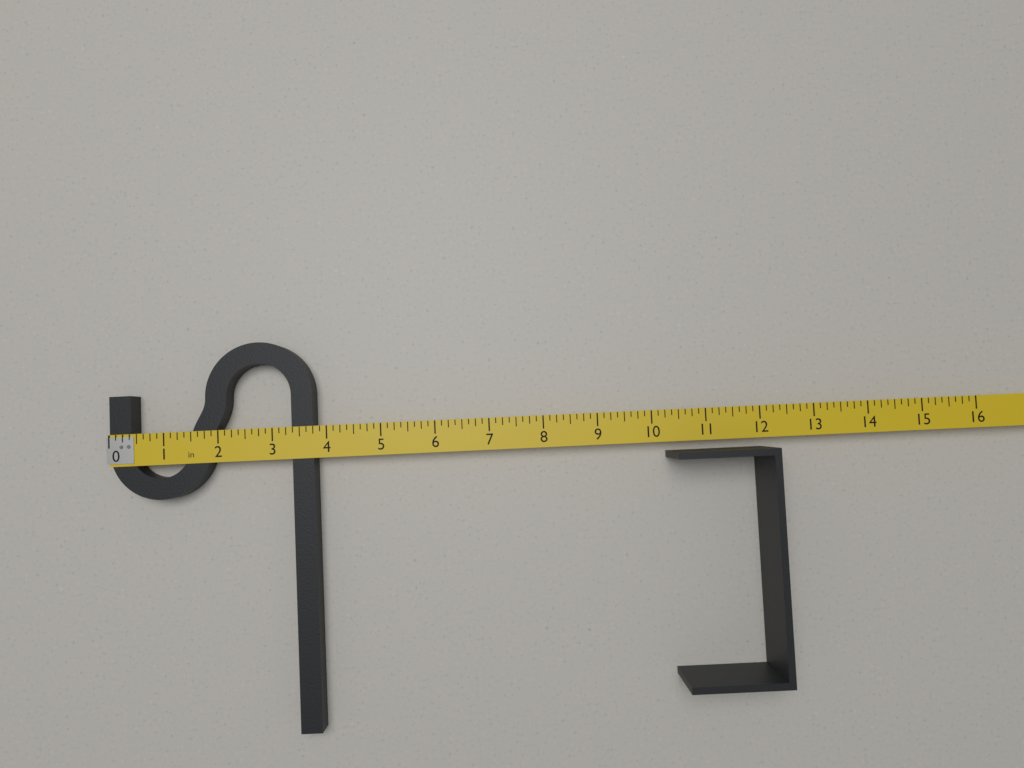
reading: 3.750 in
